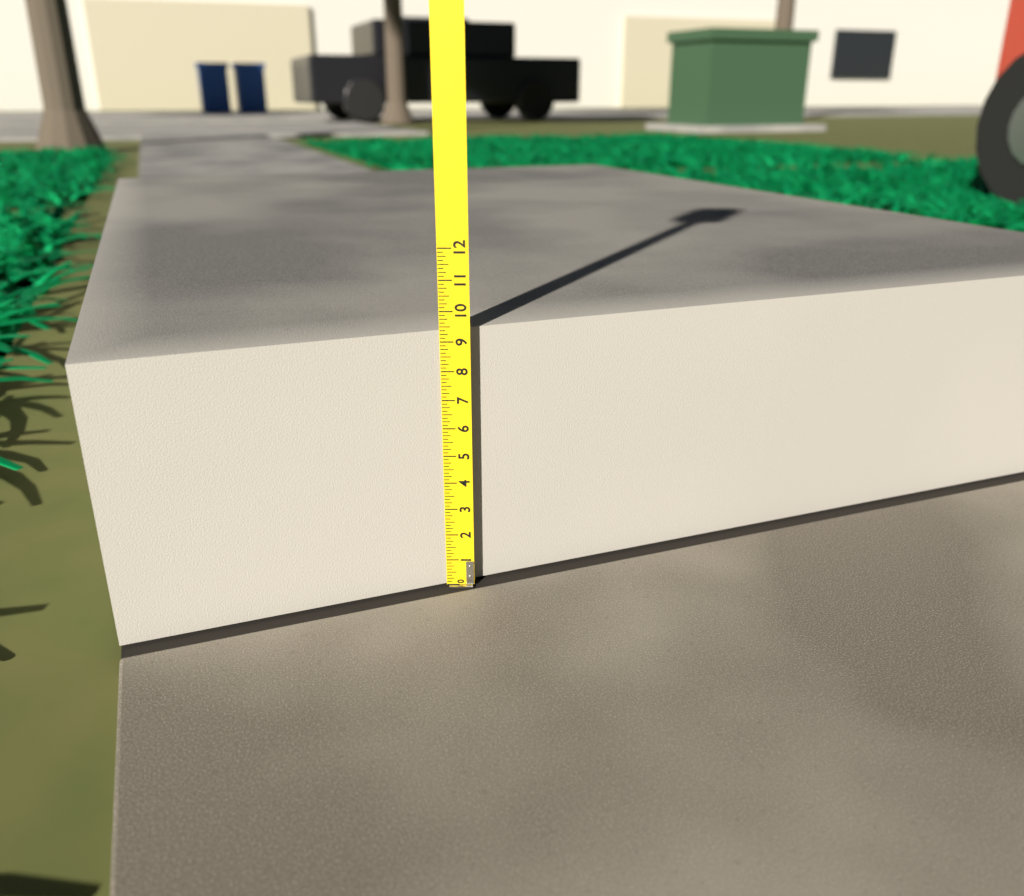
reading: 9.375 (no unit)
